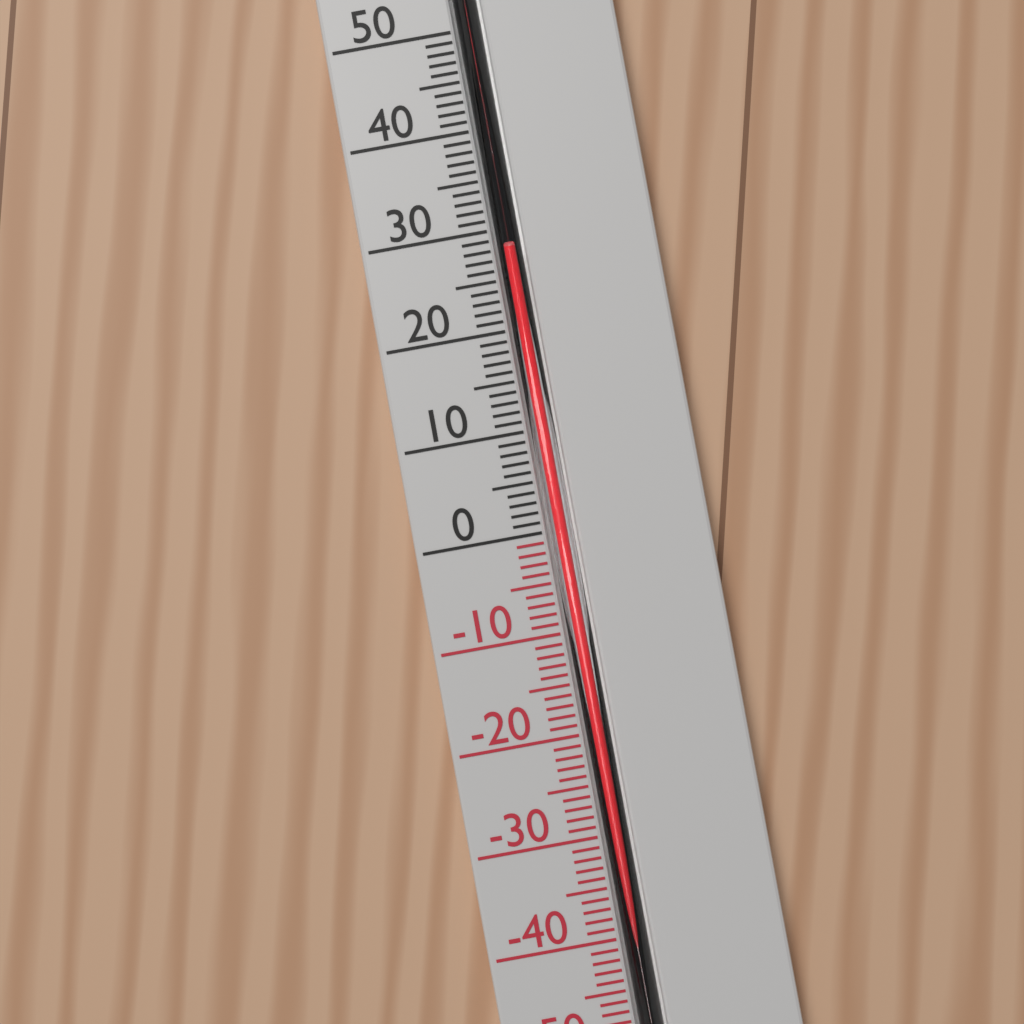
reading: 28 °C
